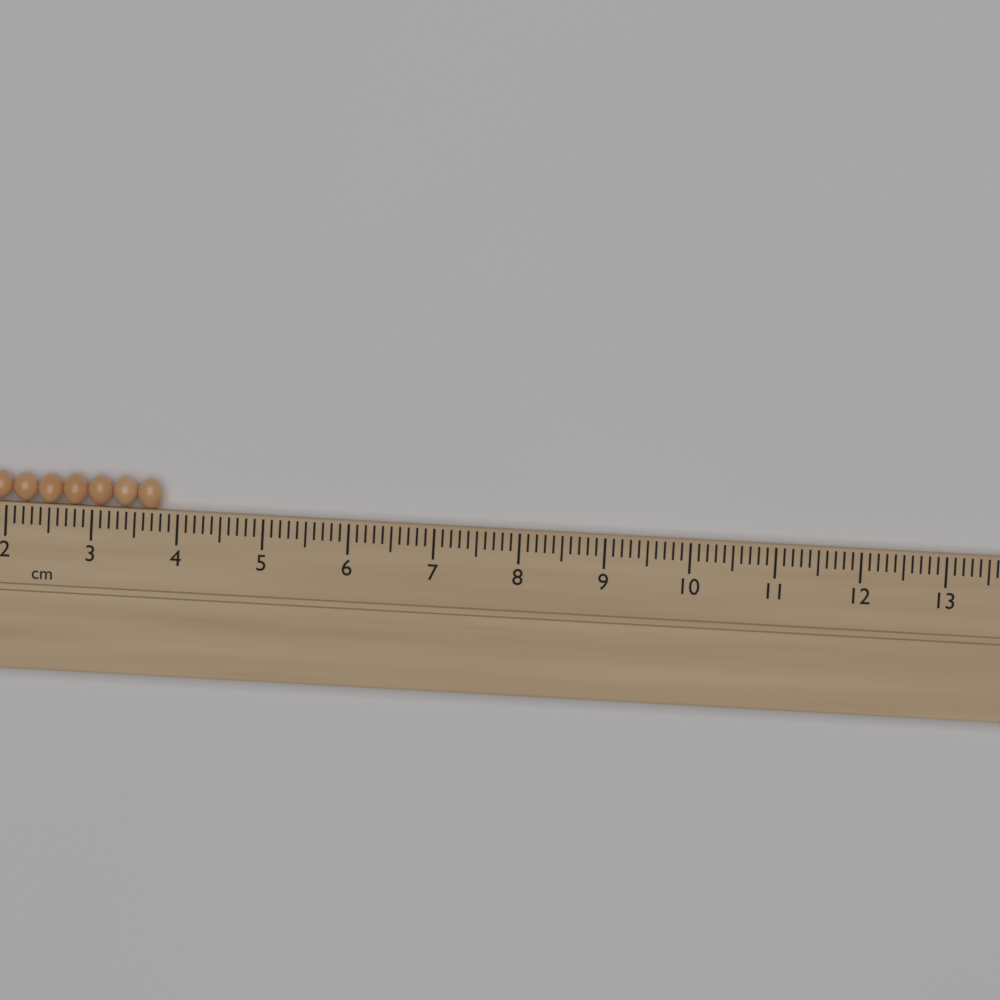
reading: 3.8 cm
